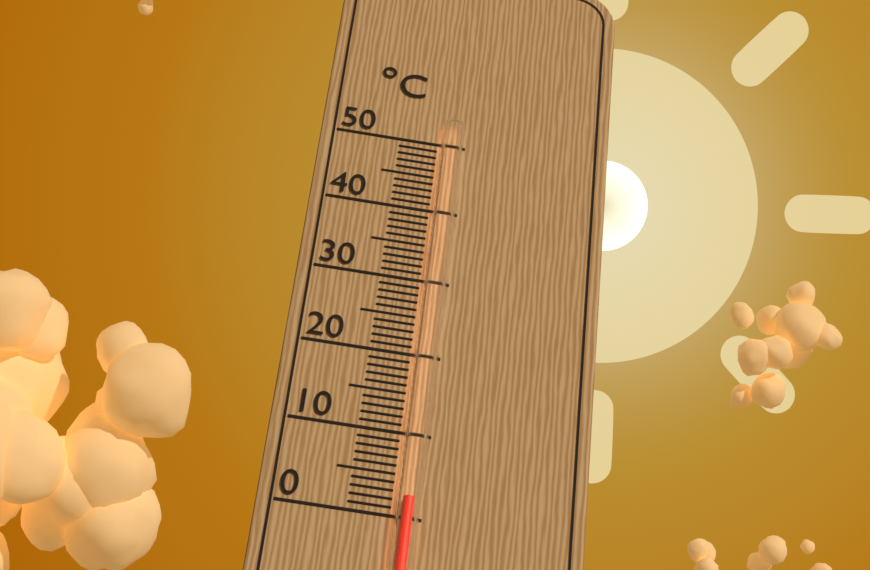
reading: 2 °C
